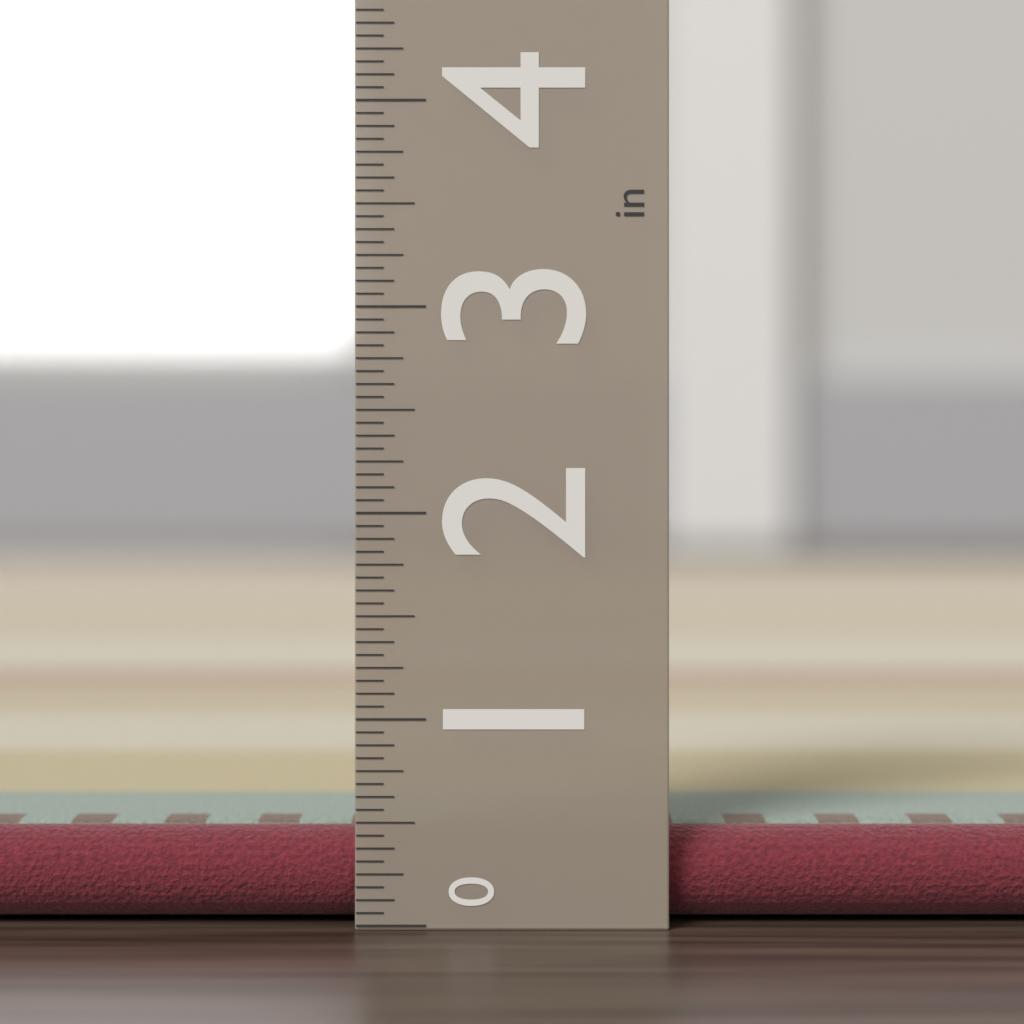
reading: 0.4500 in
